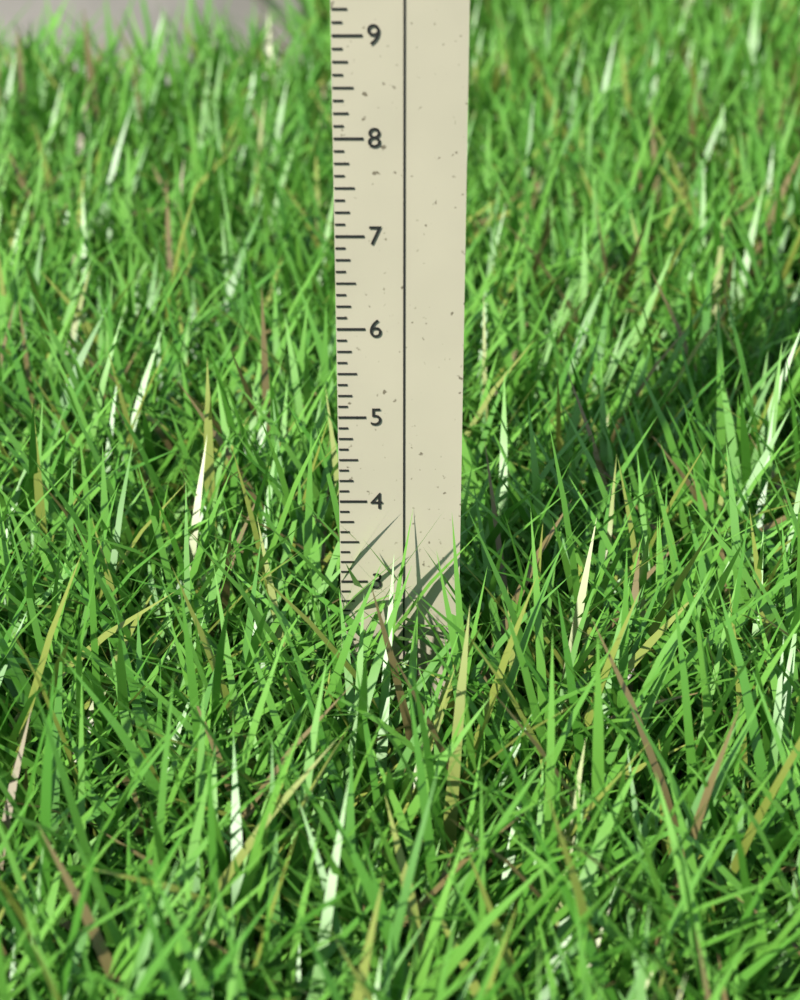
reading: 3.500 in
